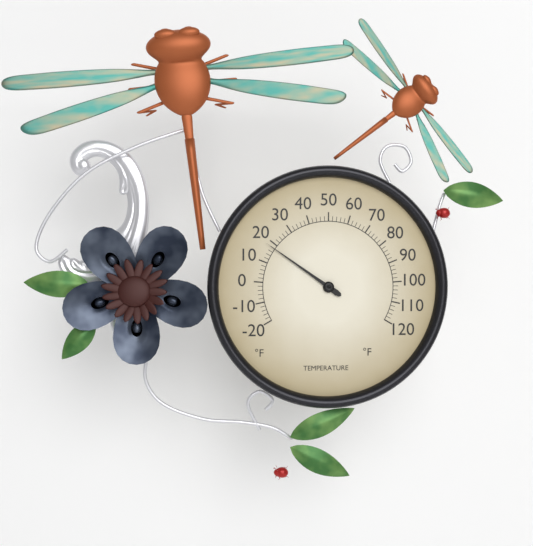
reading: 18 °F
